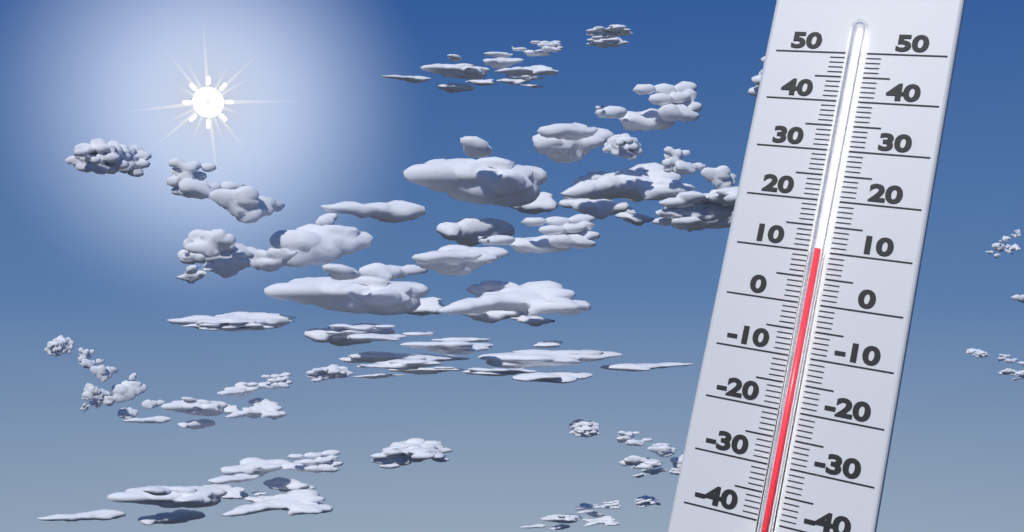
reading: 10 (no unit)
